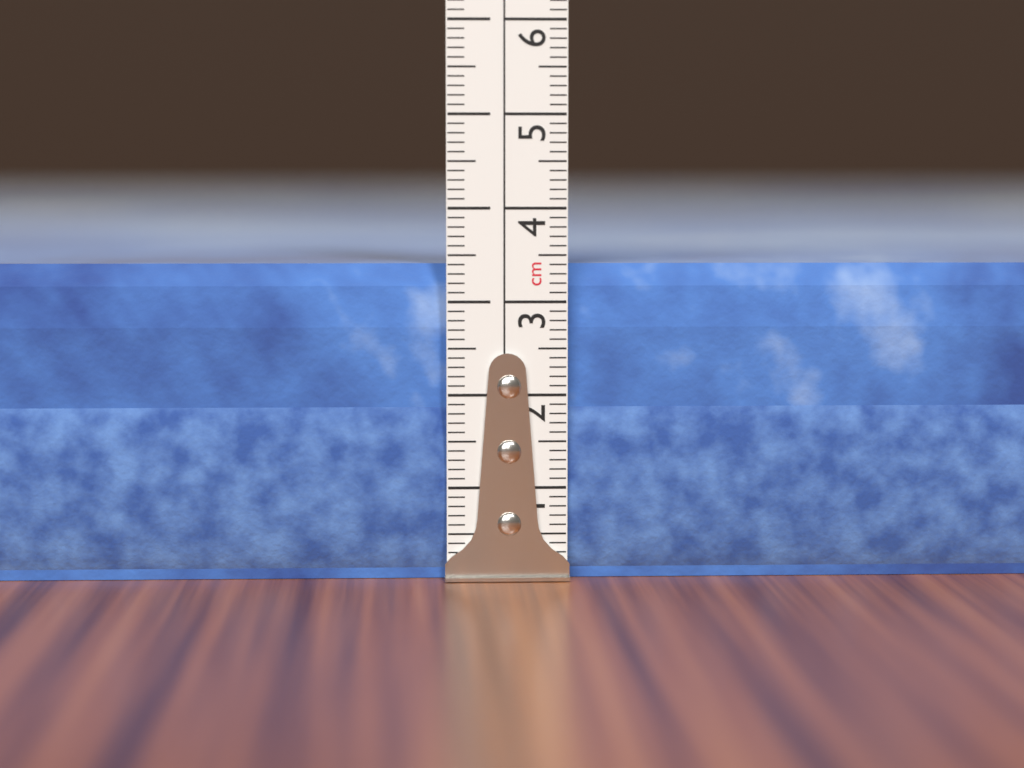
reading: 3.4 cm
